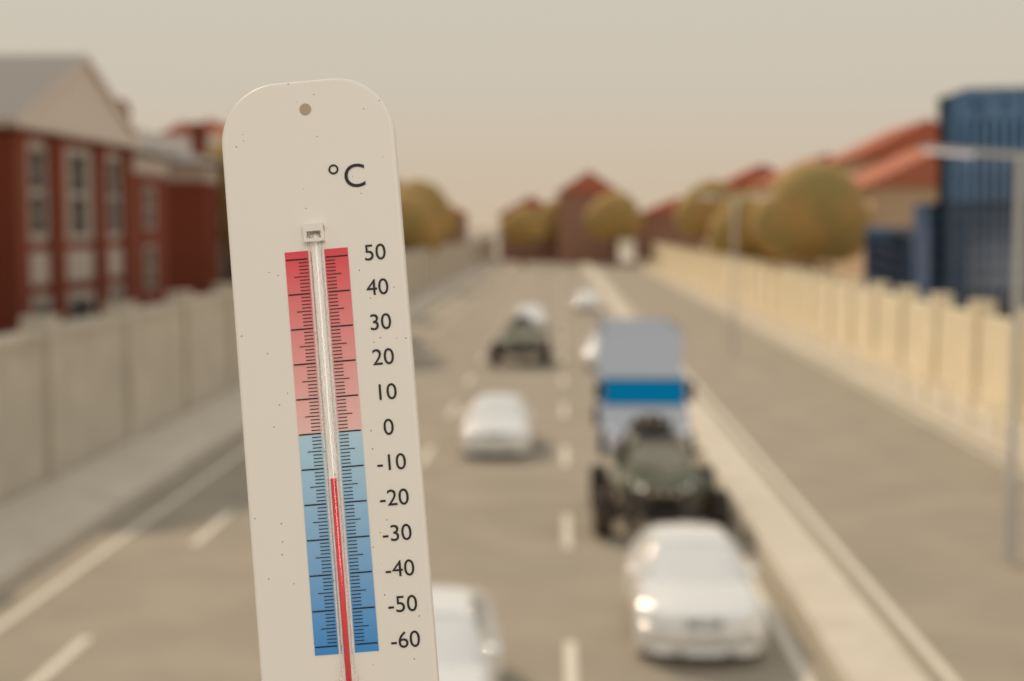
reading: -13 °C
